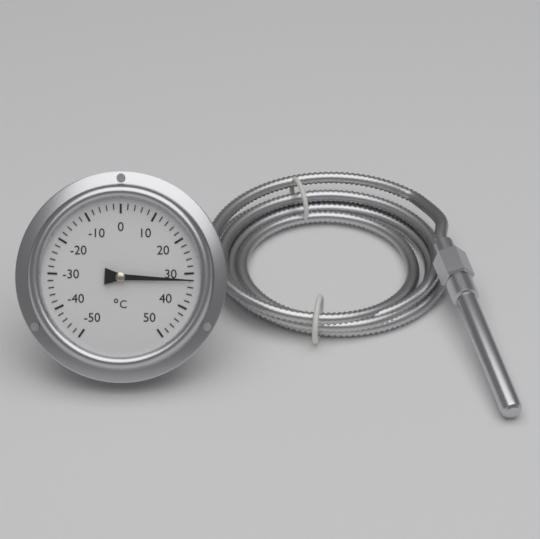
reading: 32 °C
